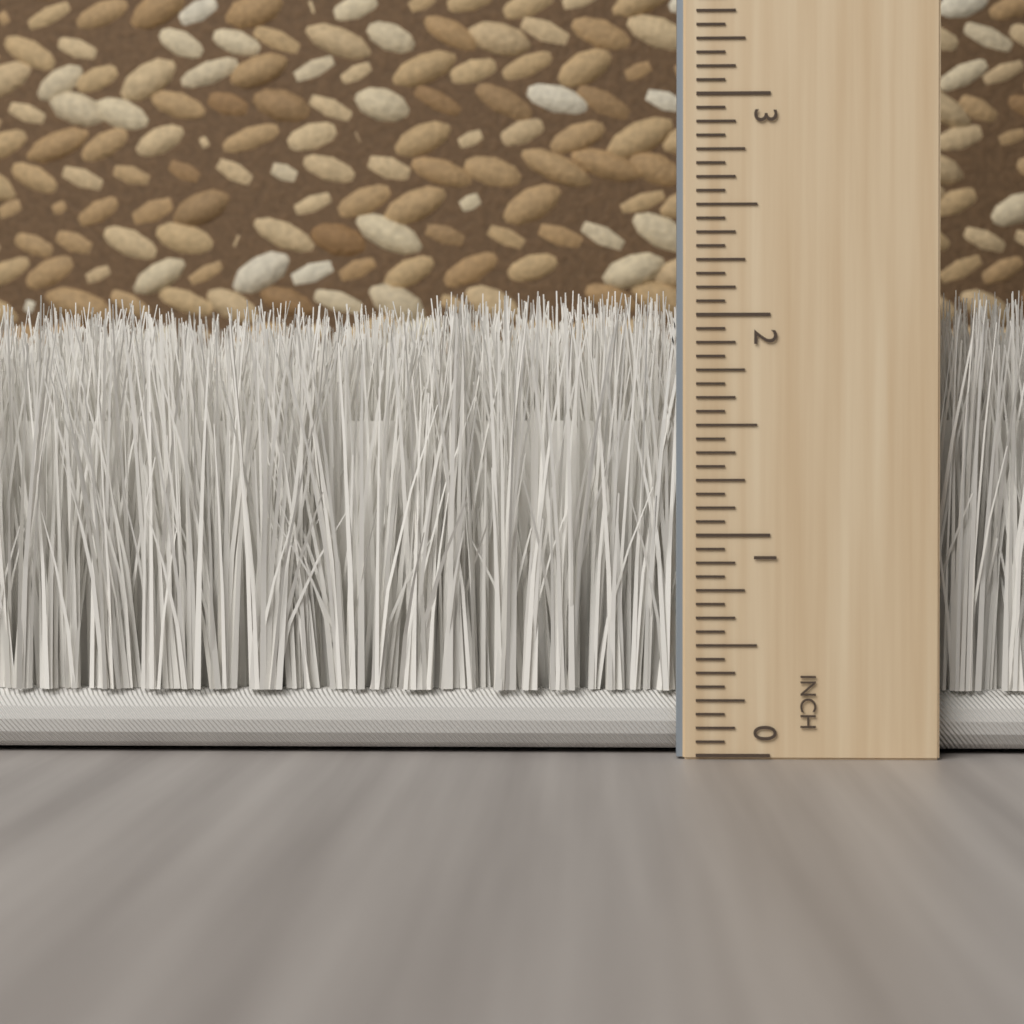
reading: 2.1250 inch
